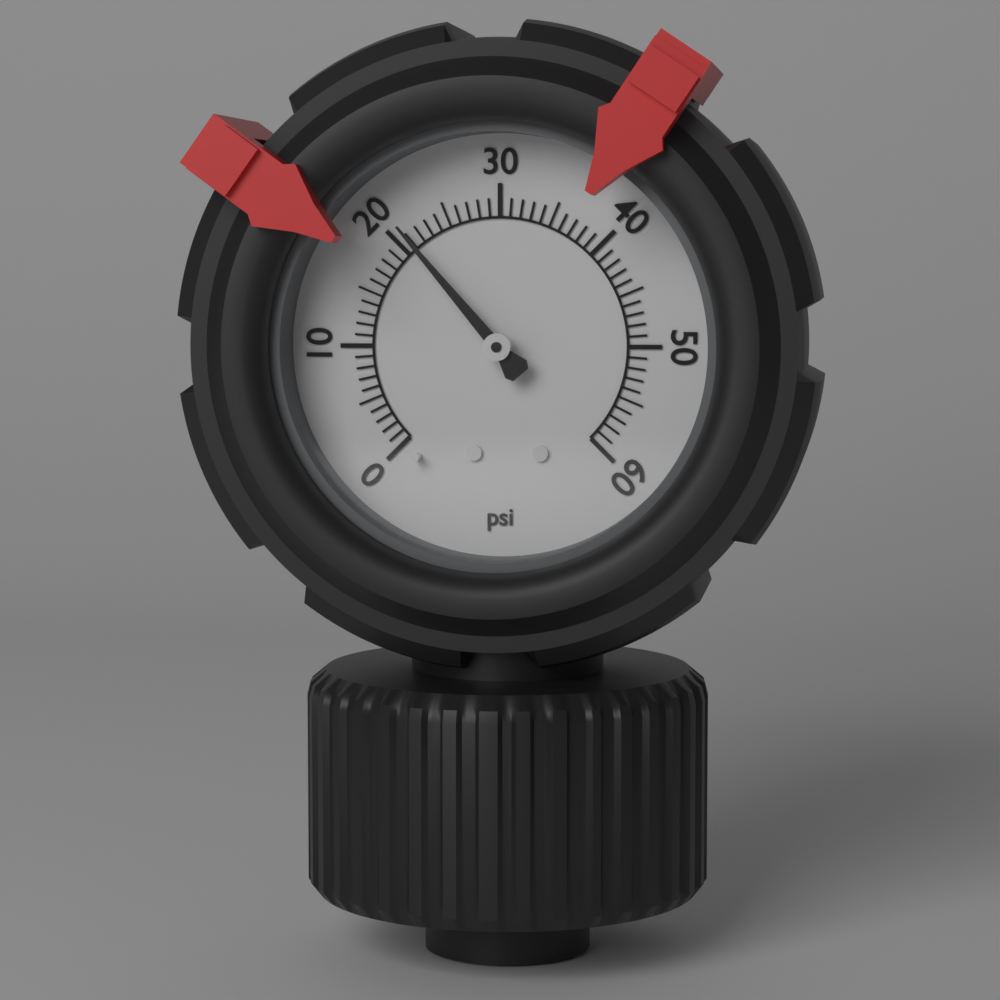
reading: 21 psi
